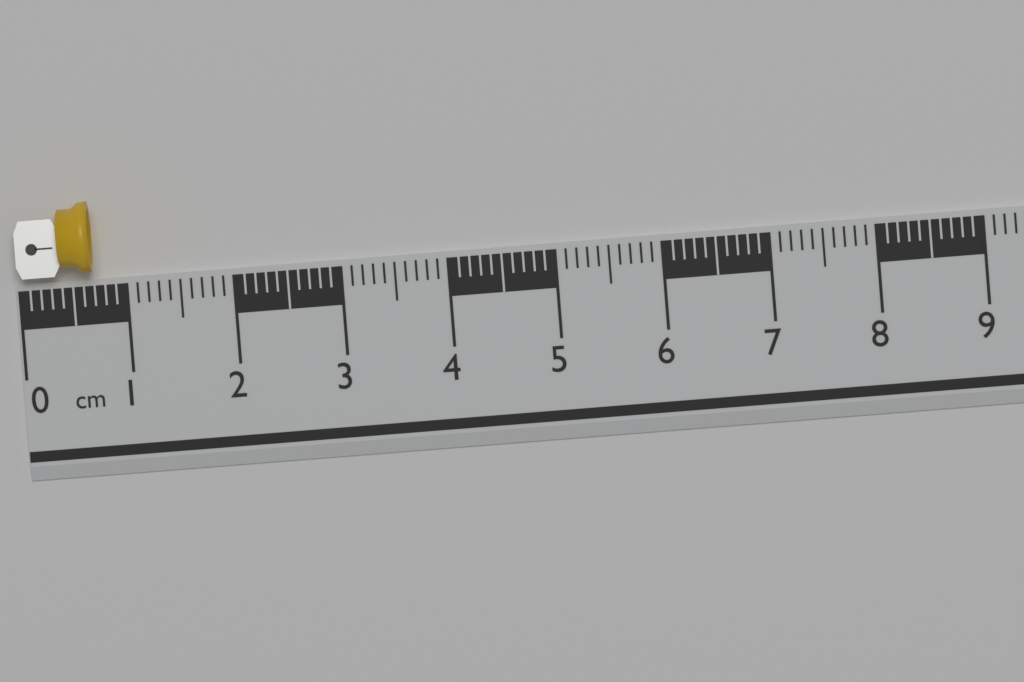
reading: 0.7 cm
